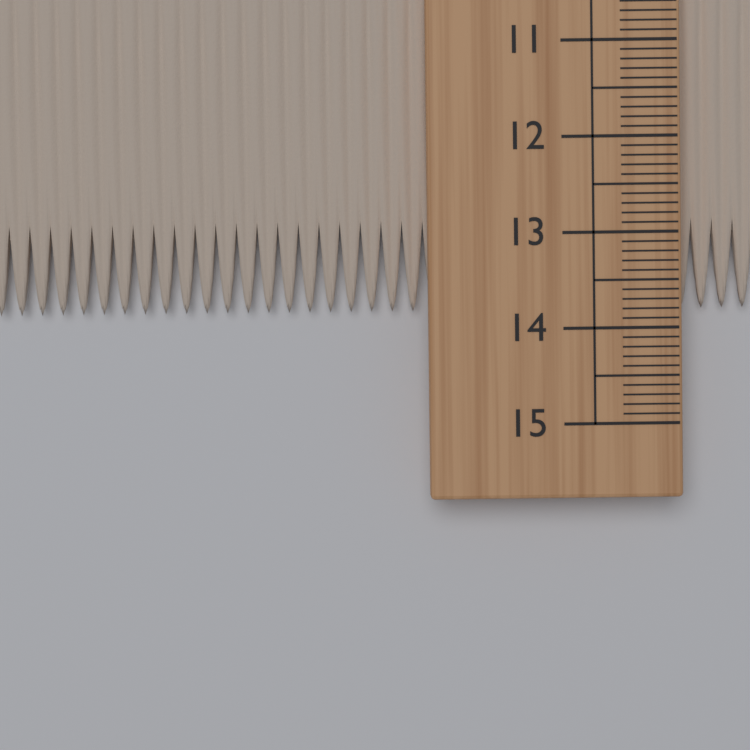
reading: 13.8 cm
